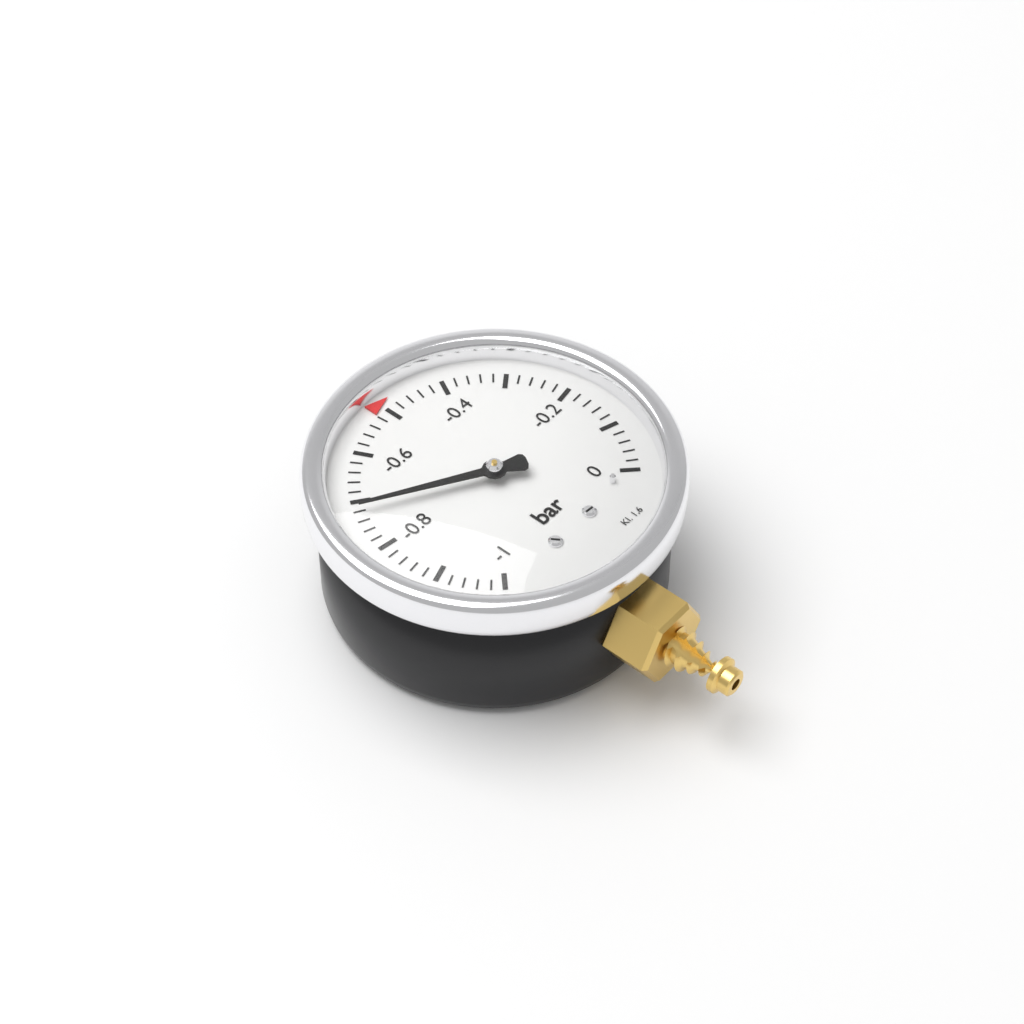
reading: -0.72 bar
